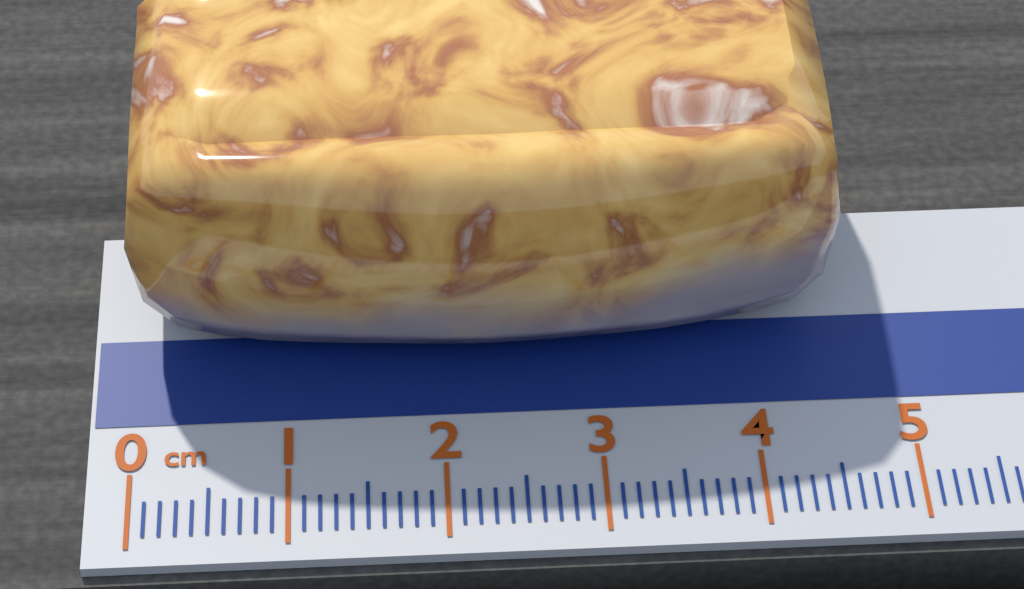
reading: 4.6 cm
